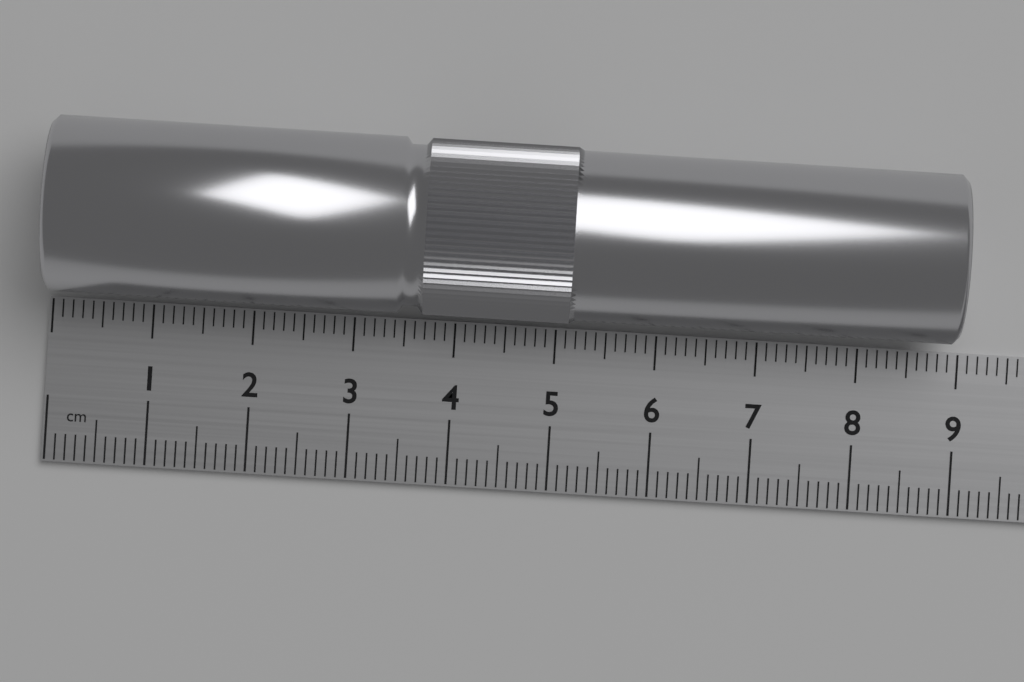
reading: 8.9 cm
